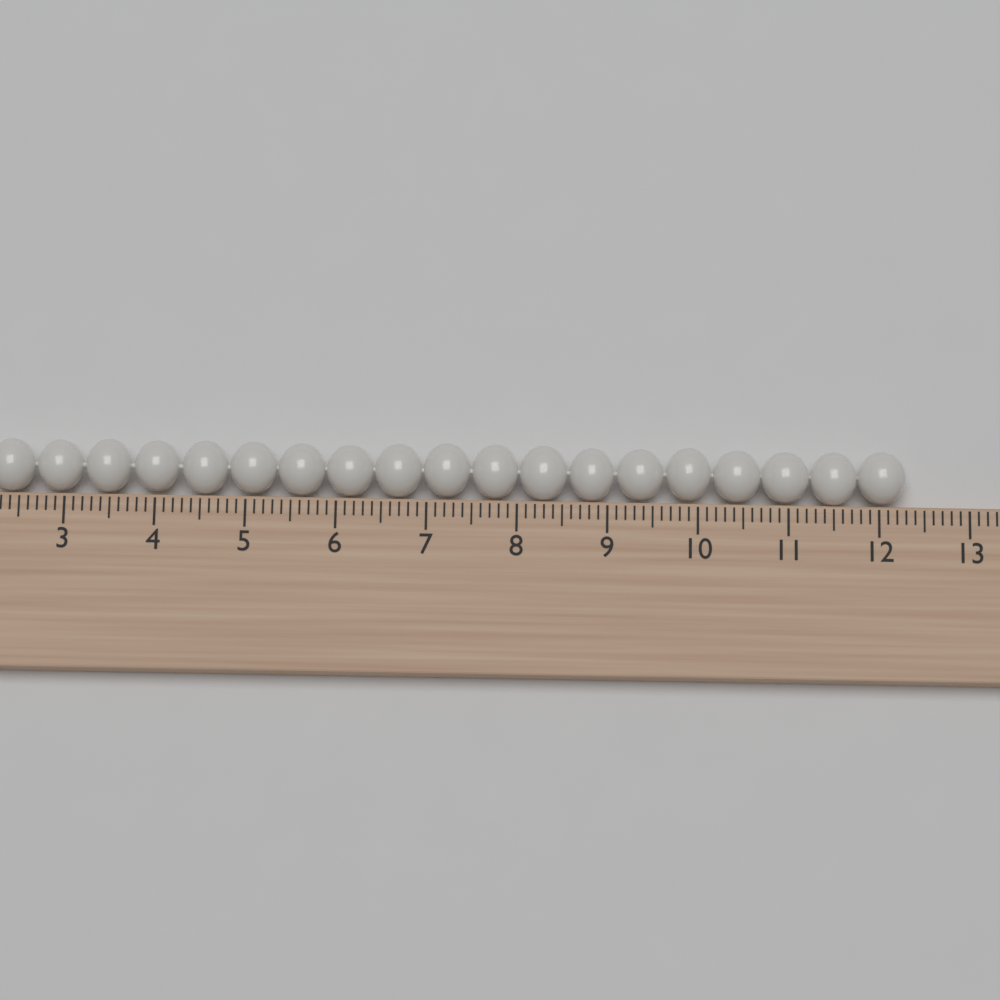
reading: 12.3 cm
